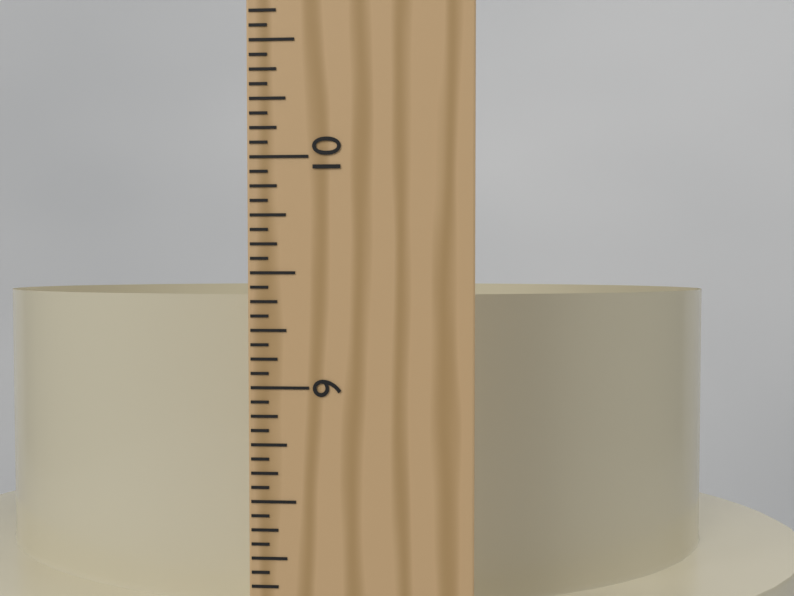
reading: 9.3750 in
